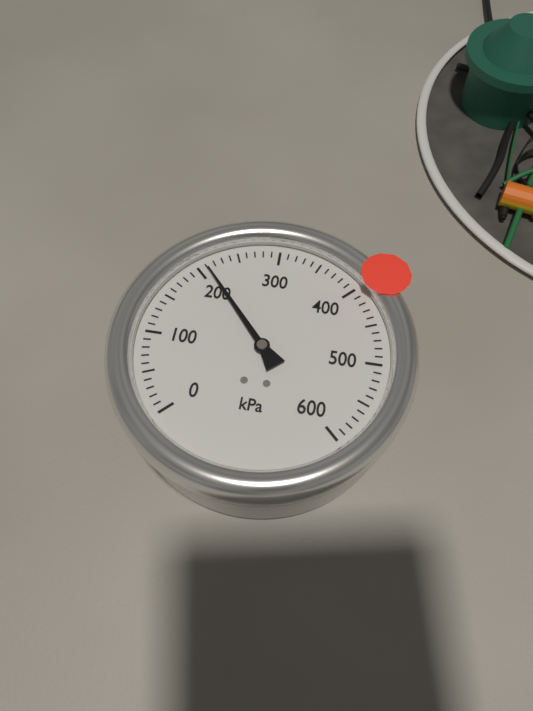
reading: 210 kPa
